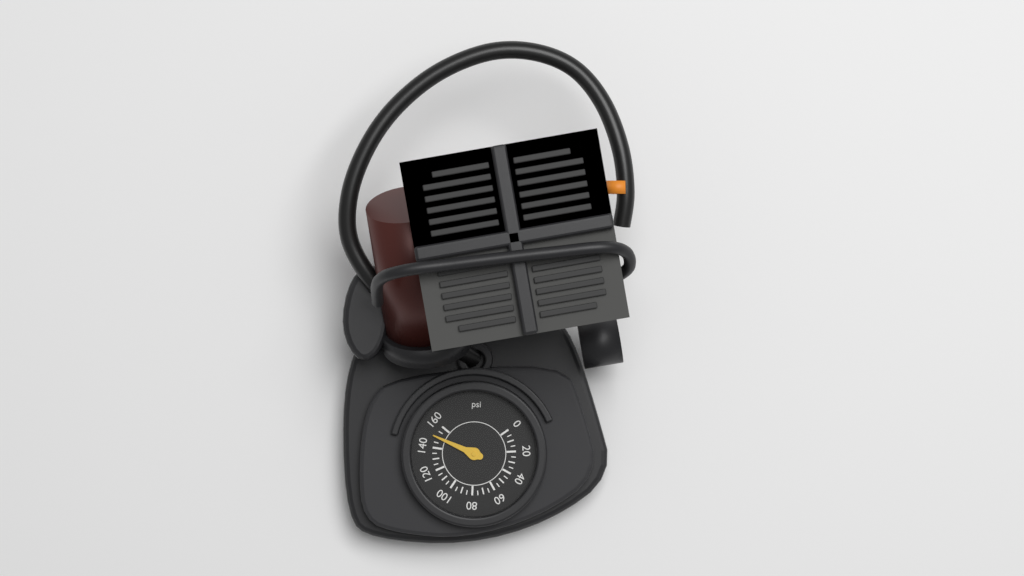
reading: 150 psi
